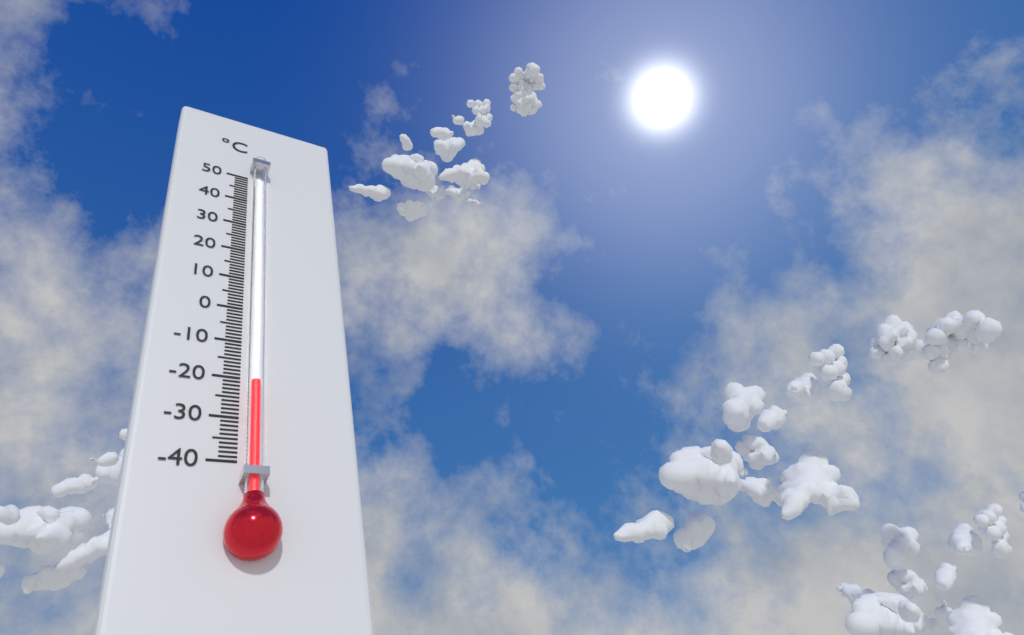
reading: -22 °C
